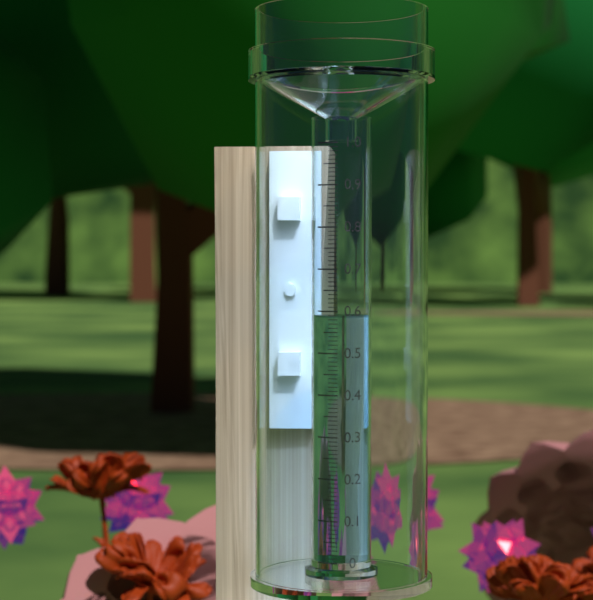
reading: 0.59 (no unit)
